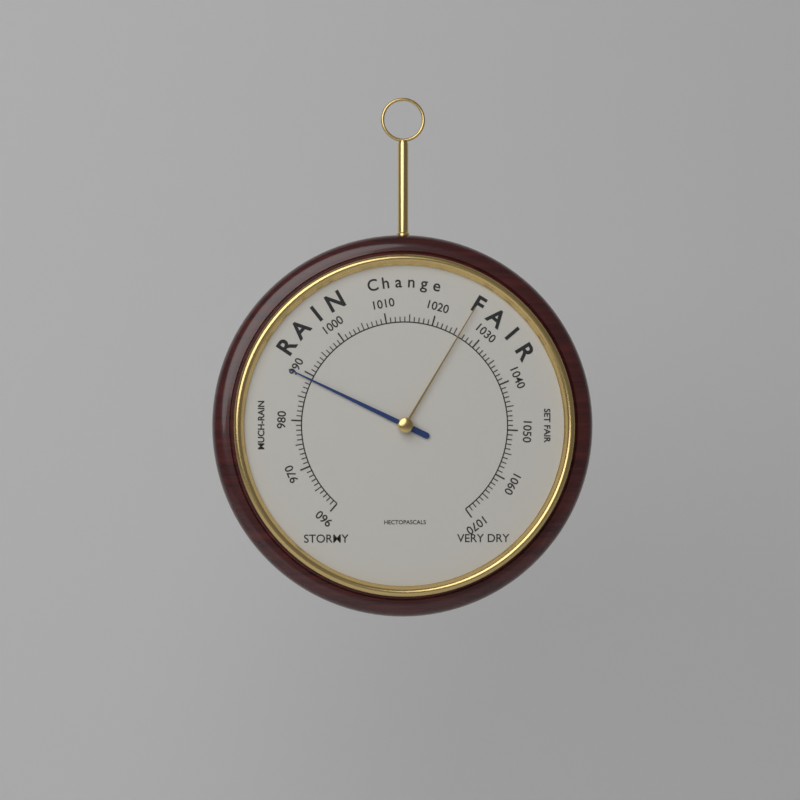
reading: 989 hPa
